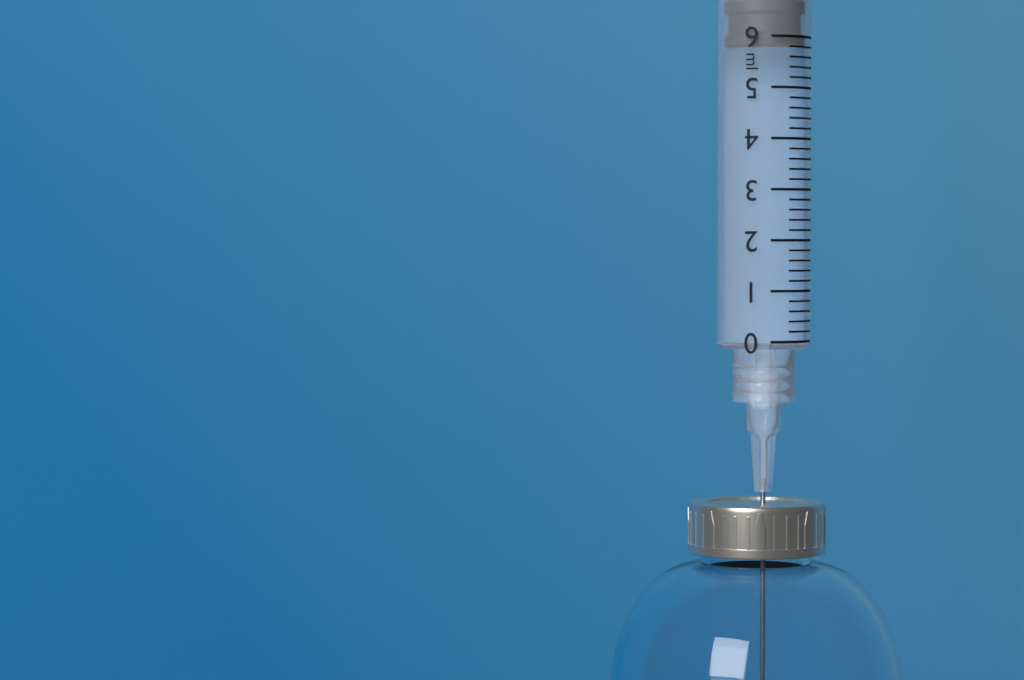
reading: 5.8 ml
